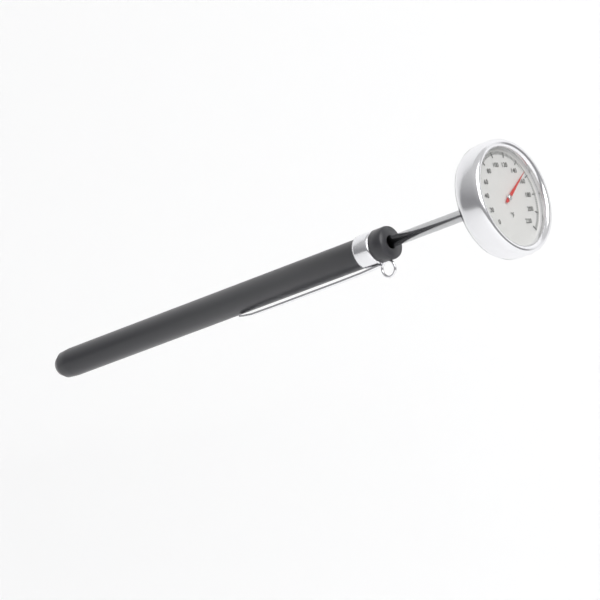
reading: 154 °F
